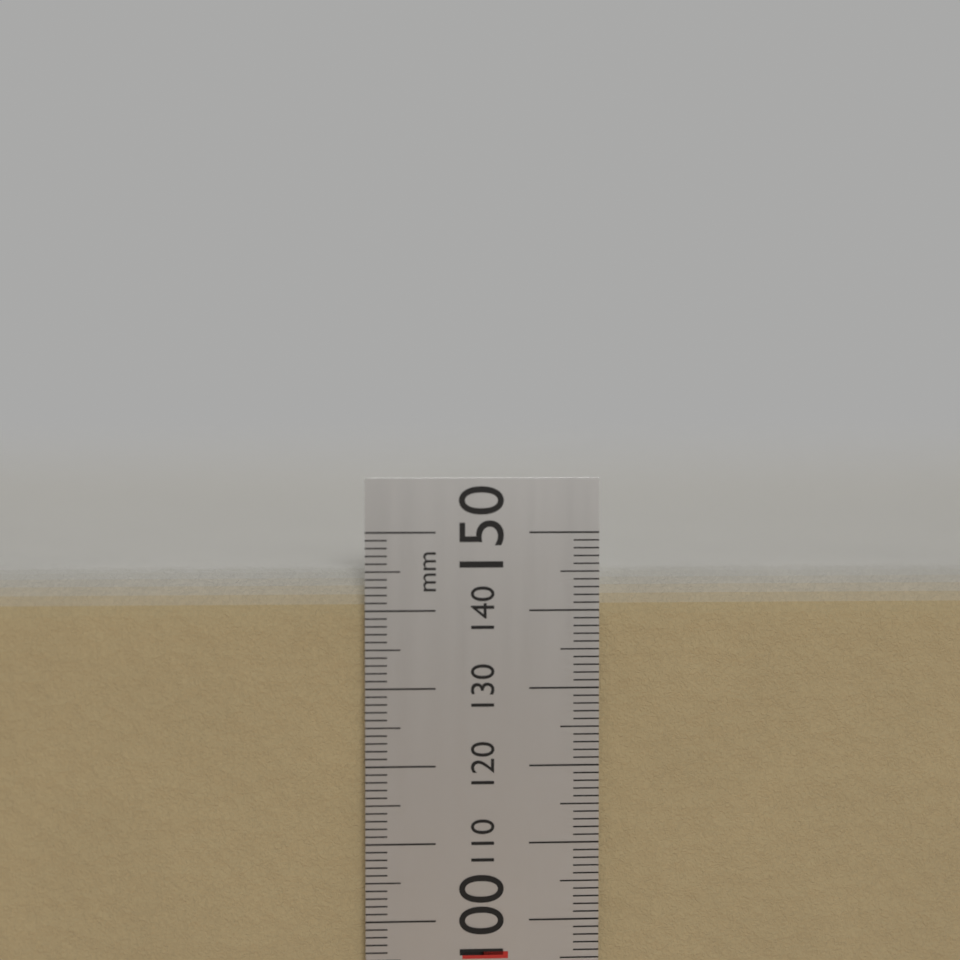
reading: 145 mm
